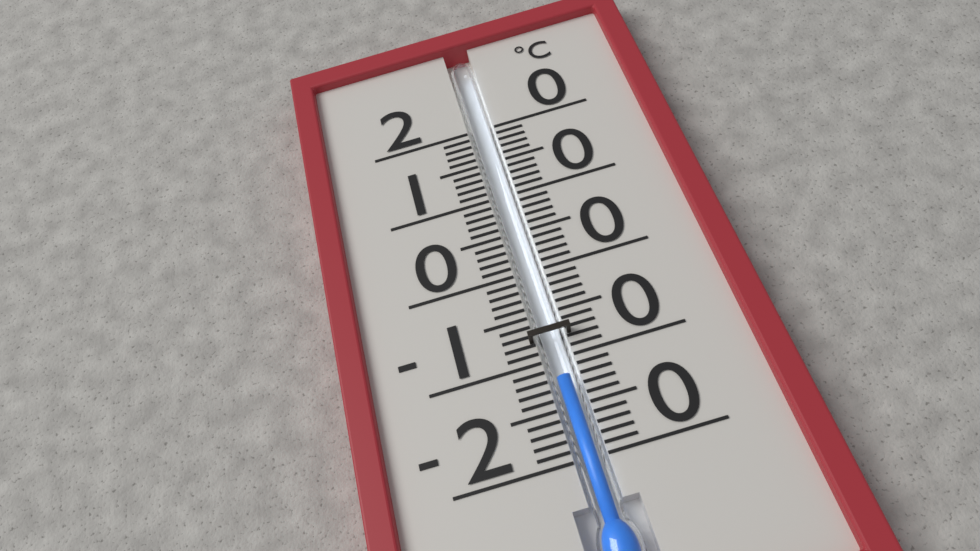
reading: -12 °C
